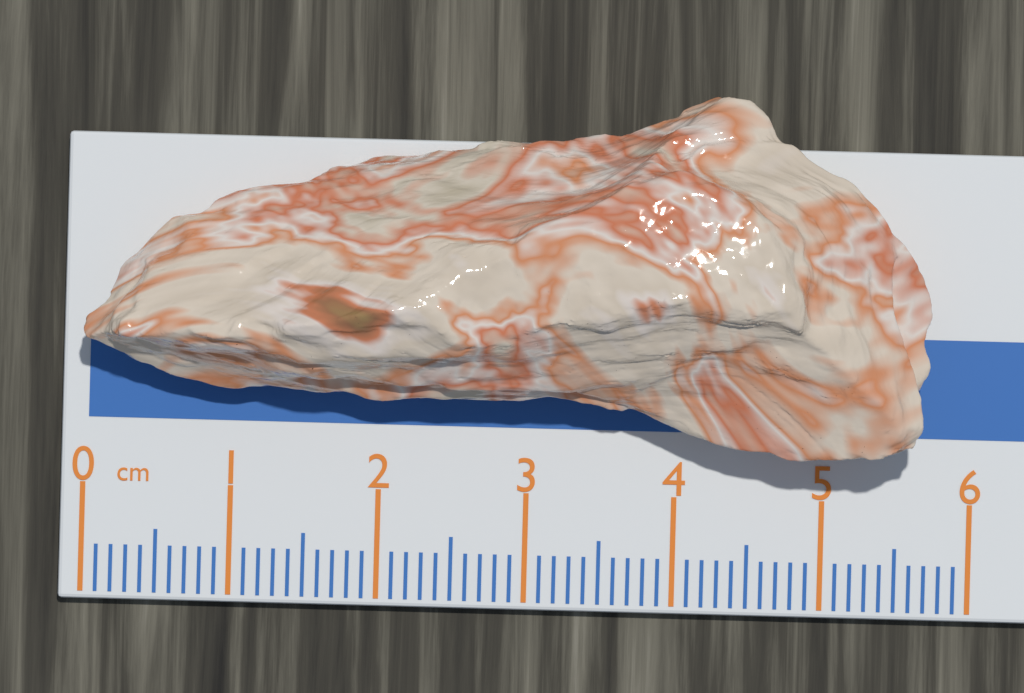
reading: 5.7 cm
